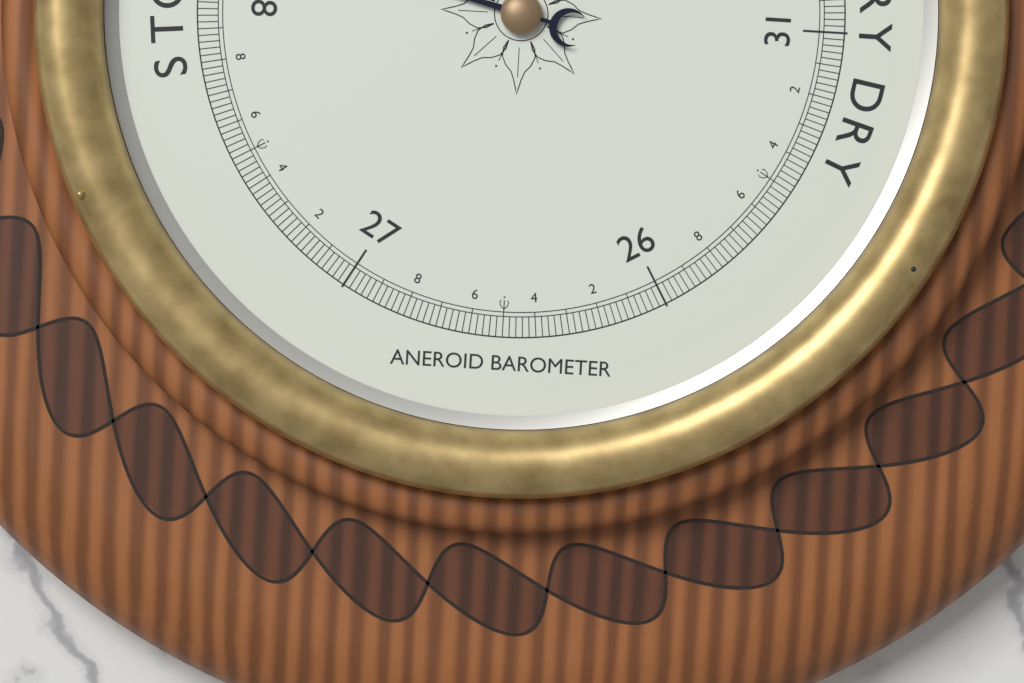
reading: 28.22 inHg
